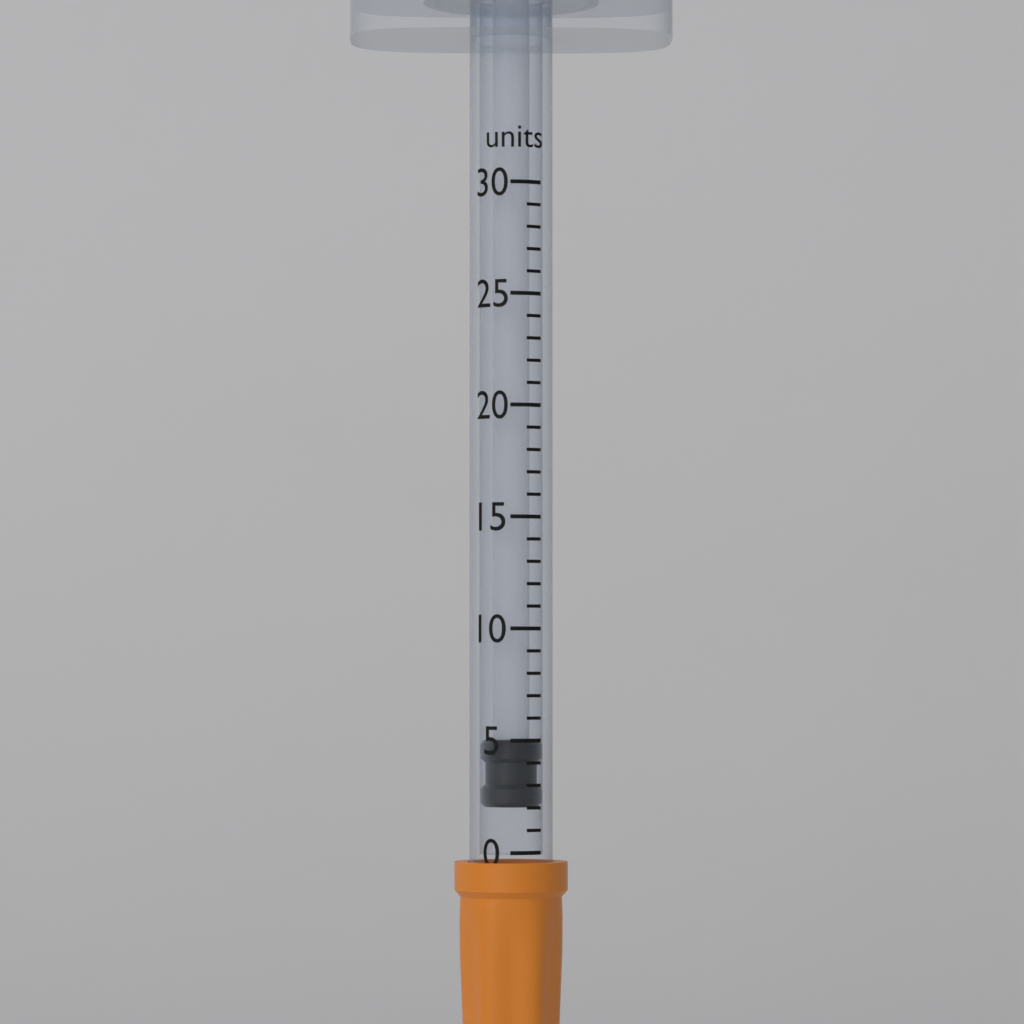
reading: 2 units
